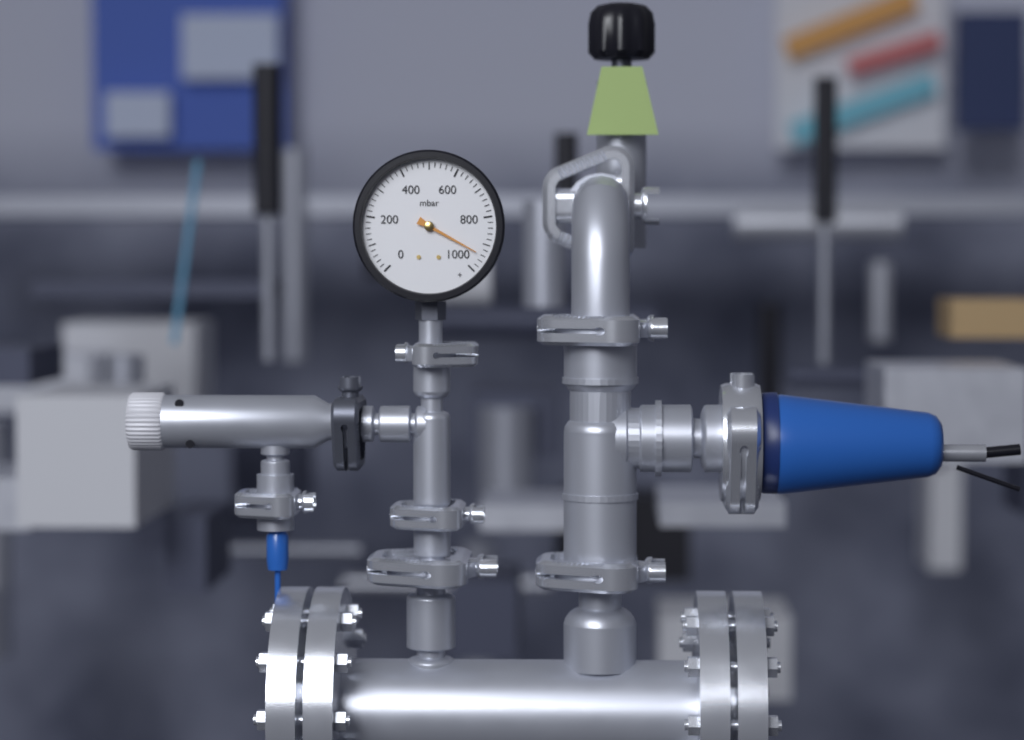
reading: 940 mbar
